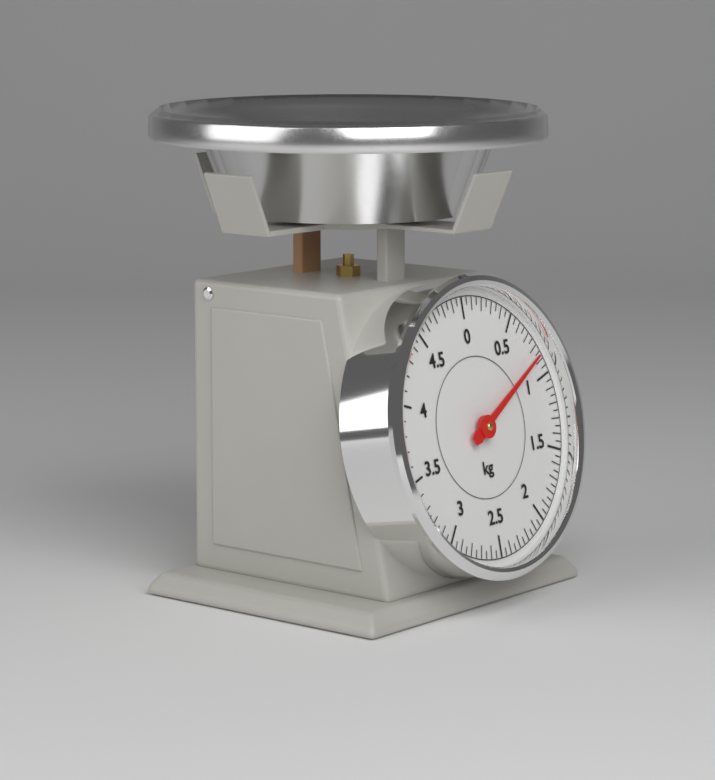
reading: 0.85 kg
